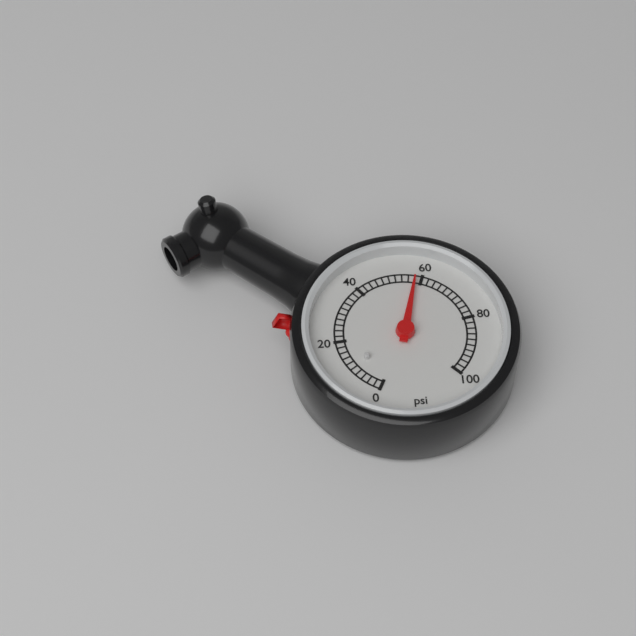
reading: 58 psi
